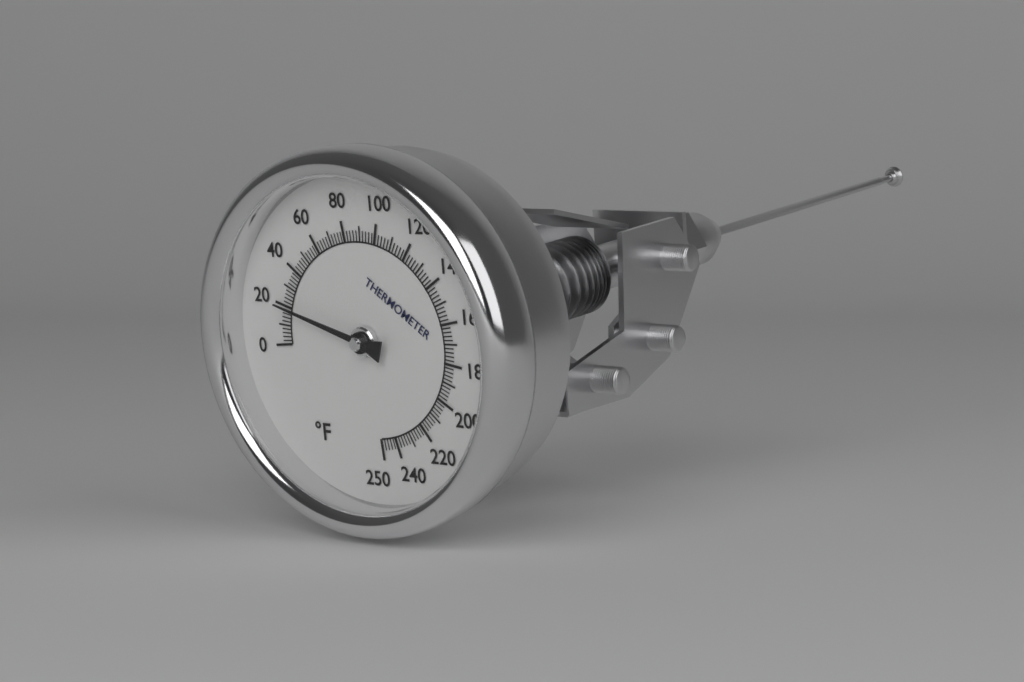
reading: 20 °F
